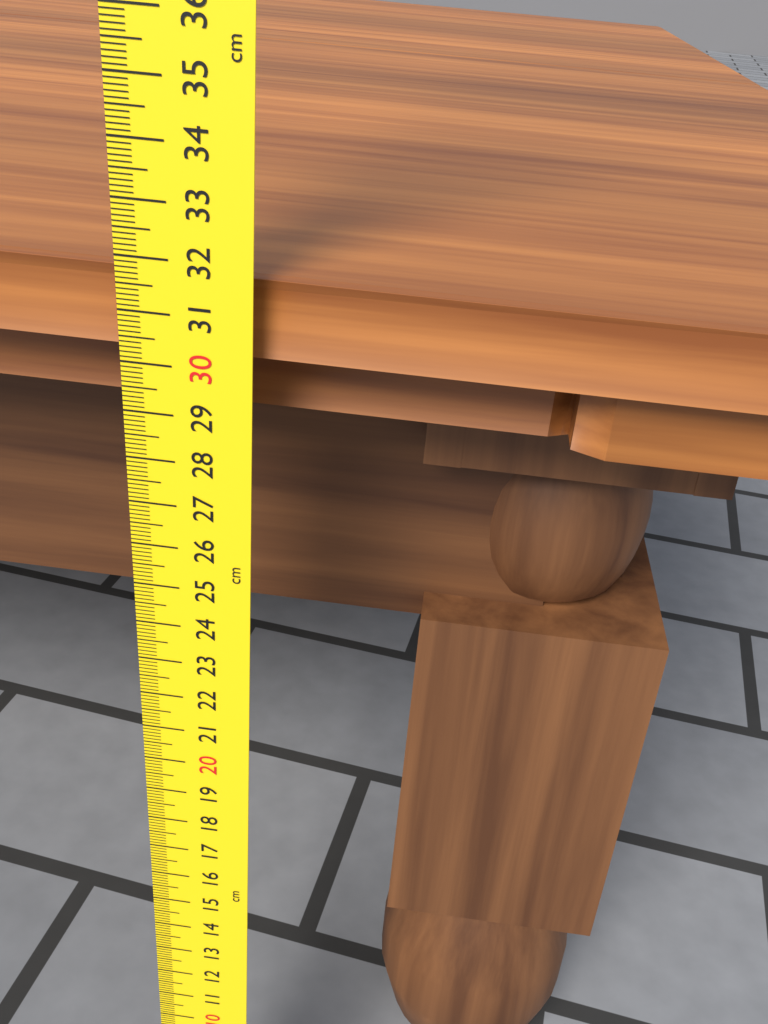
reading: 31.7 cm
